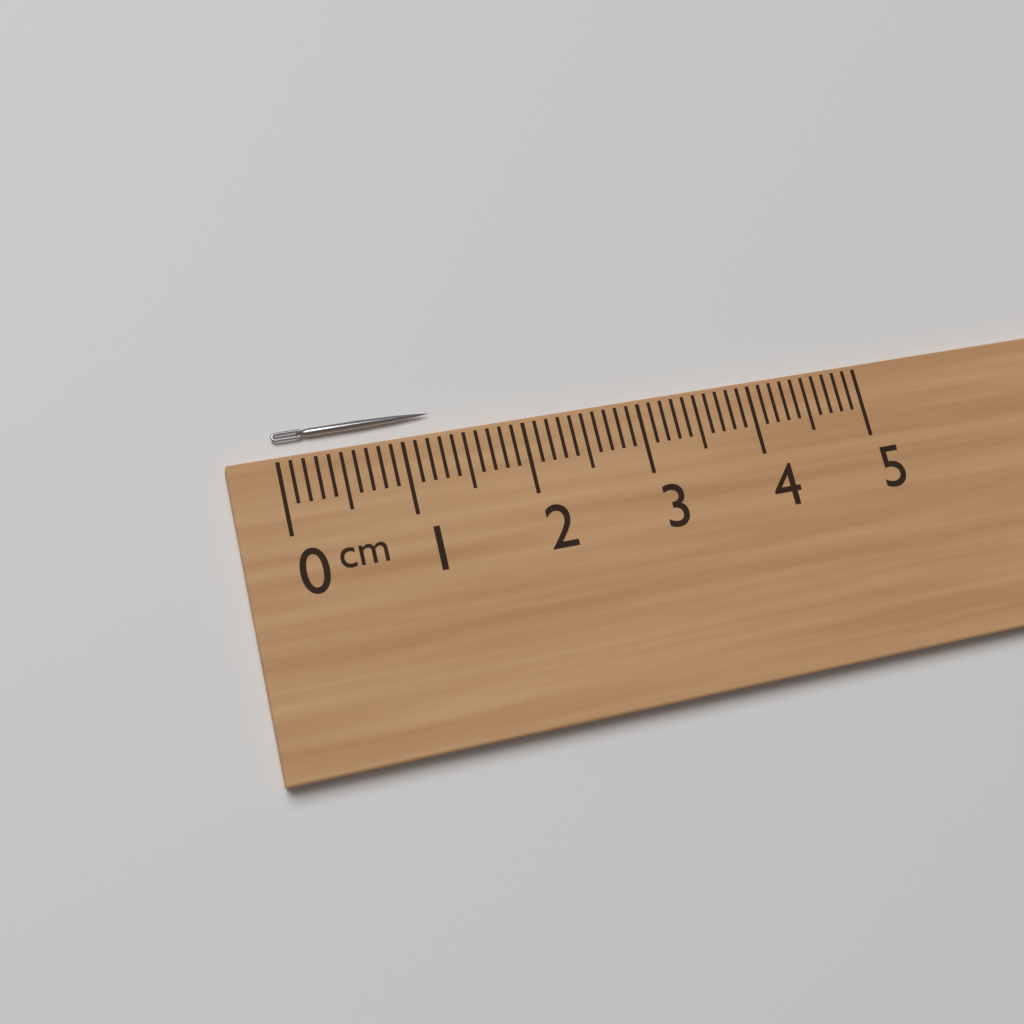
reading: 1.3 cm
